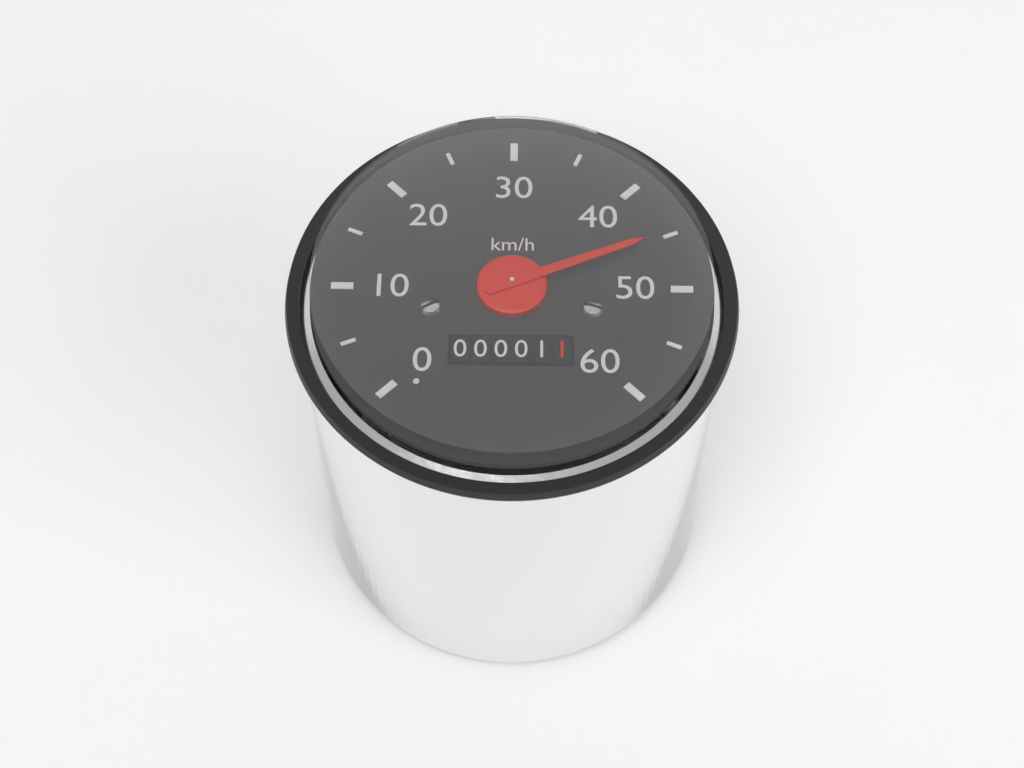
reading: 45 km/h
